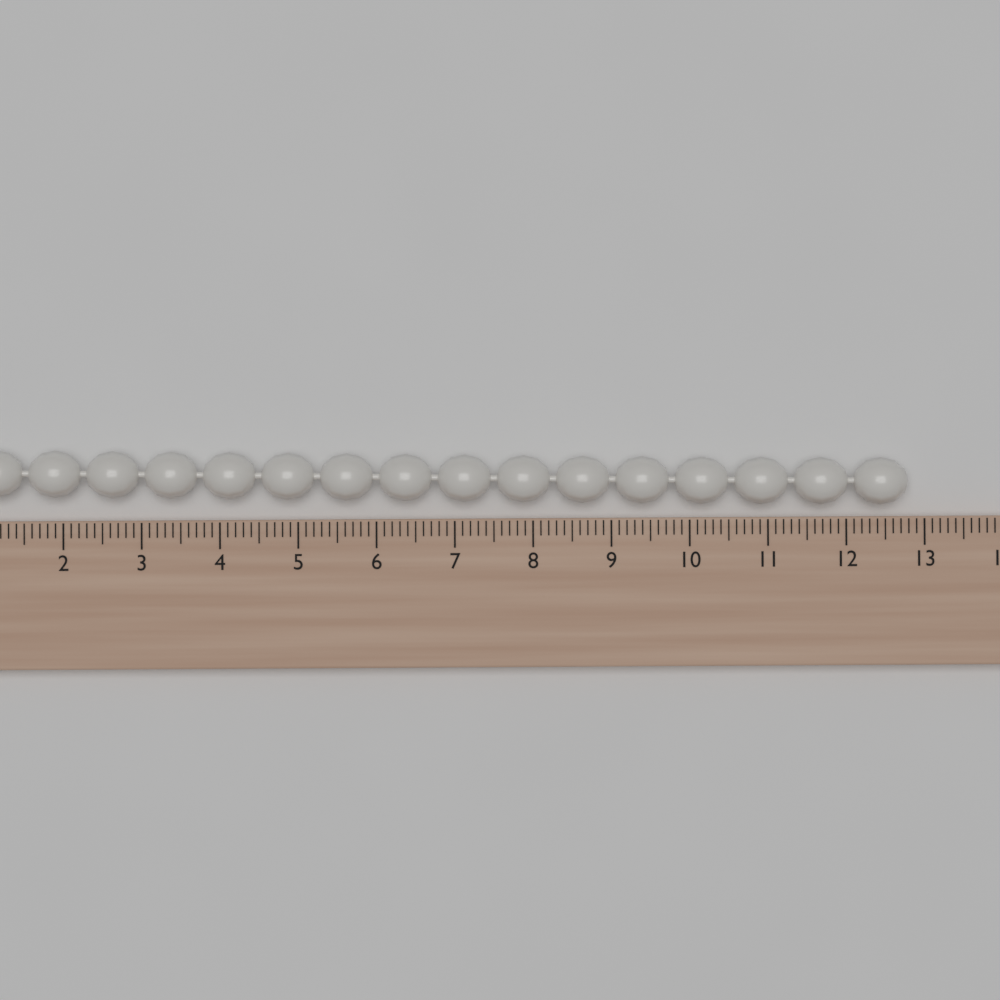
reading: 12.8 (no unit)
